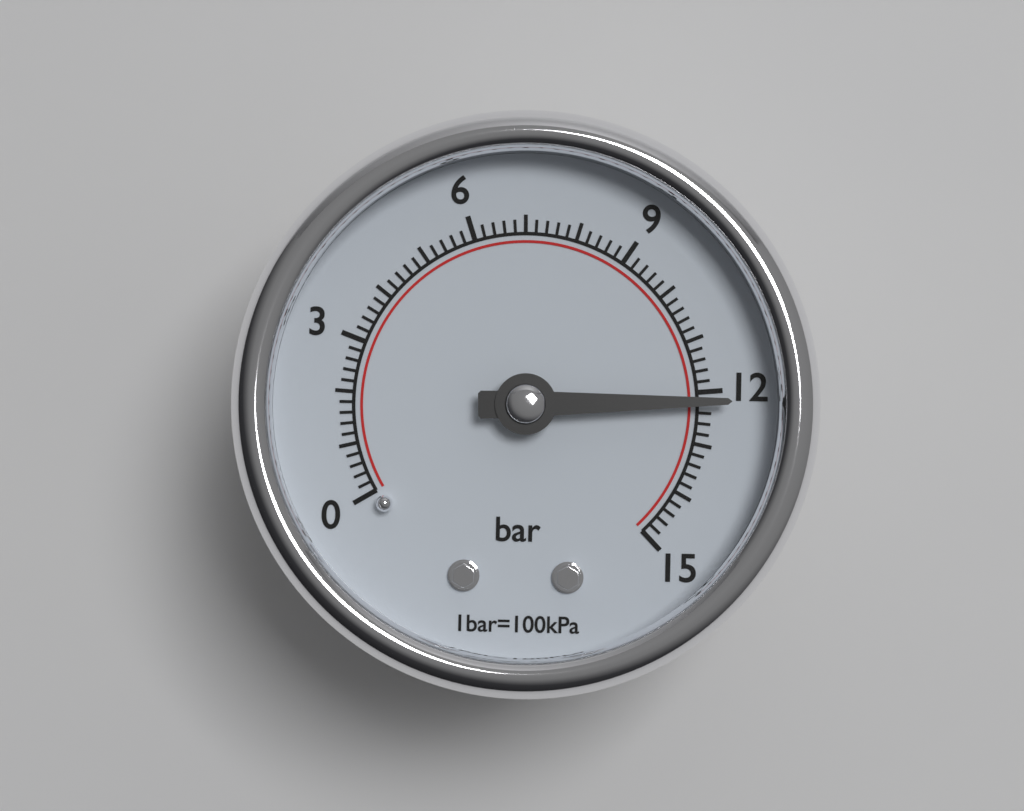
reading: 12.2 bar
